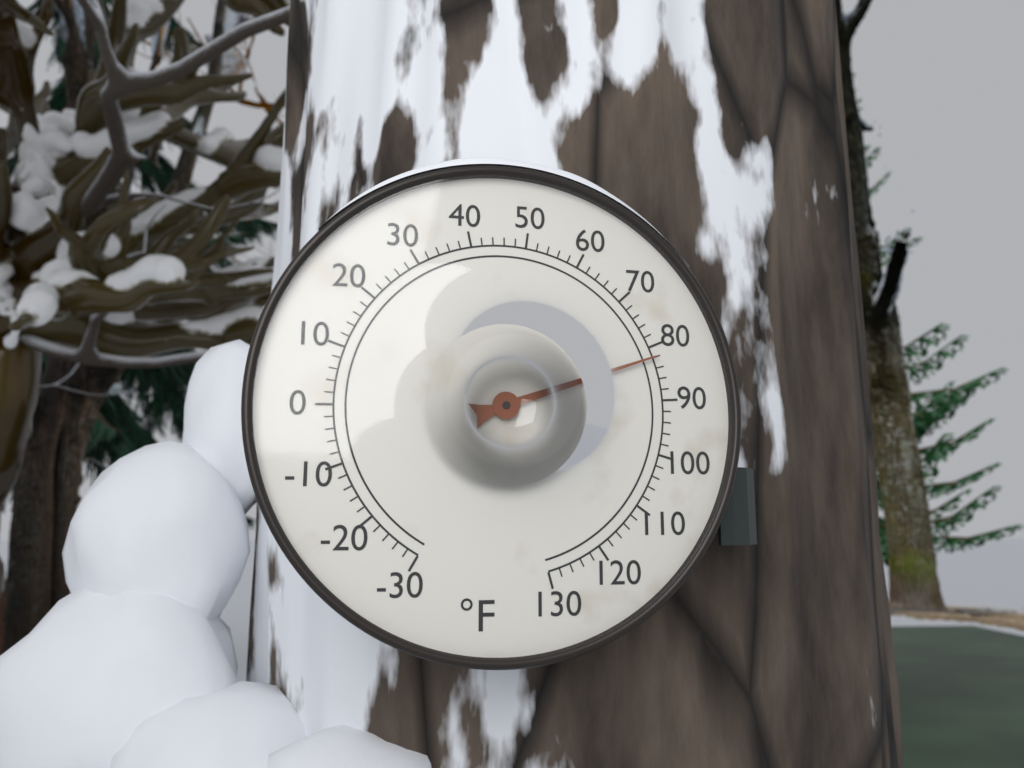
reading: 82 °F
